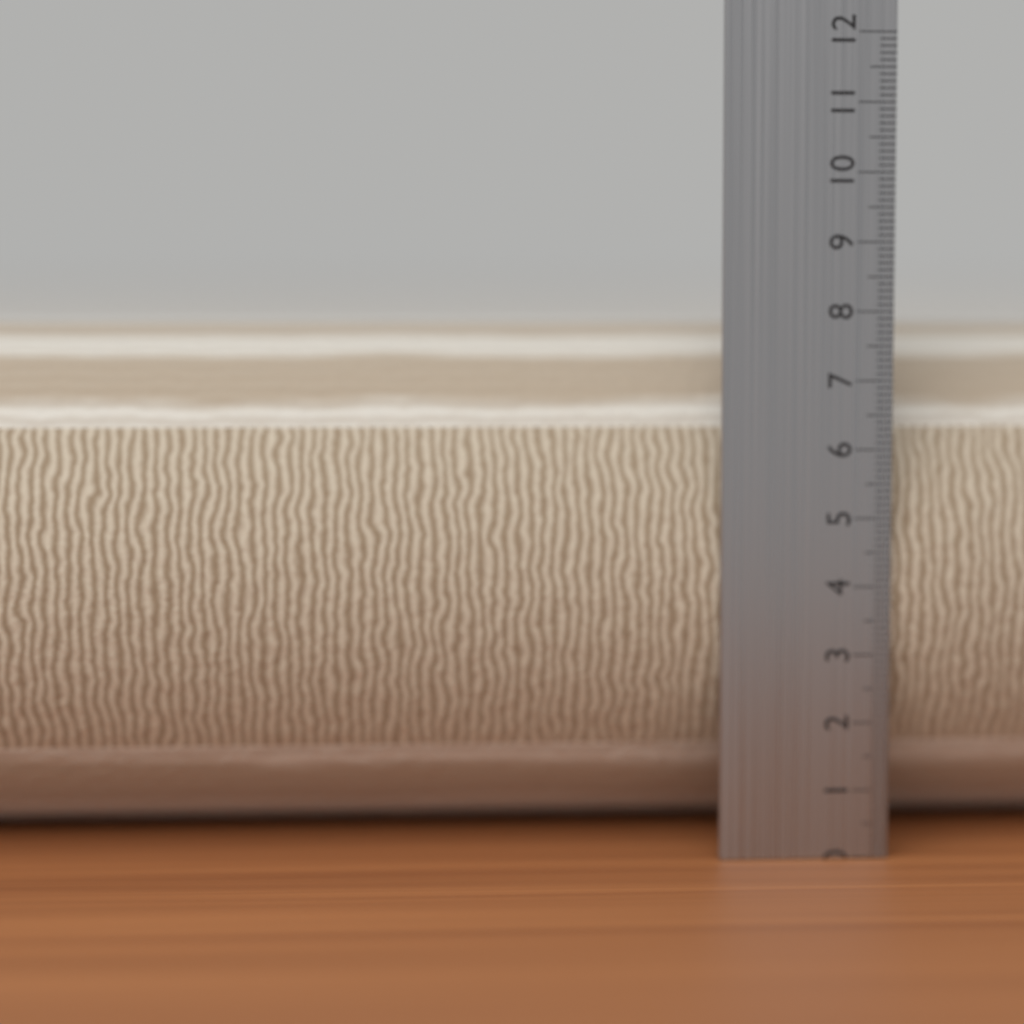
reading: 7.9 cm
